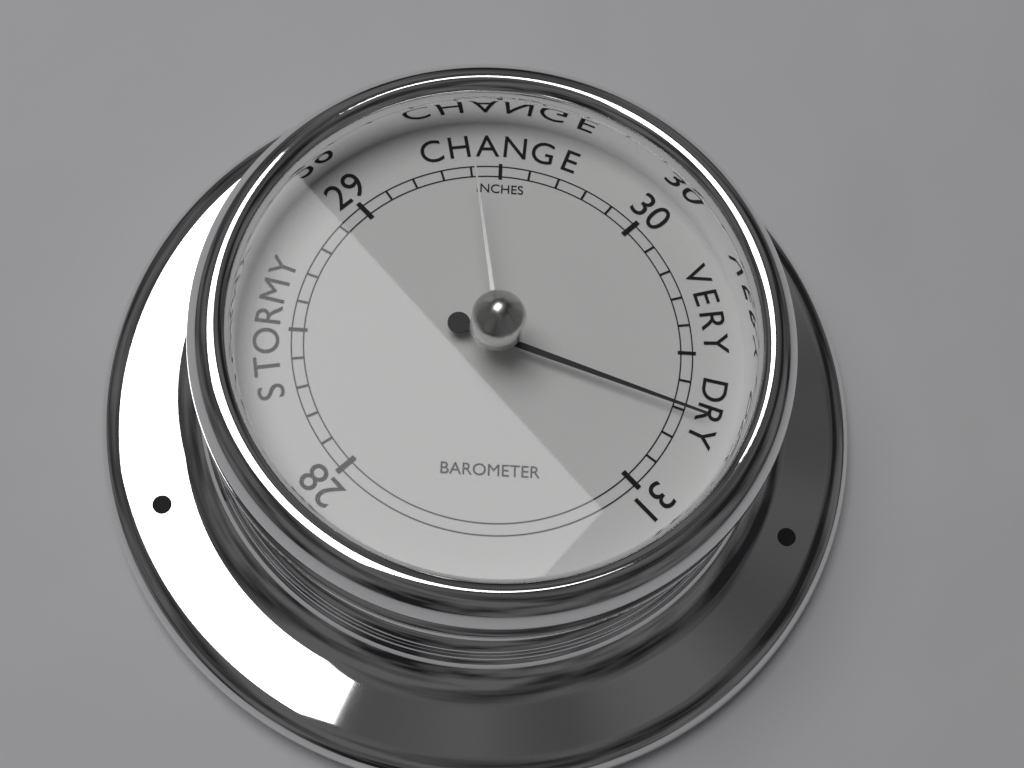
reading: 30.7 inHg
